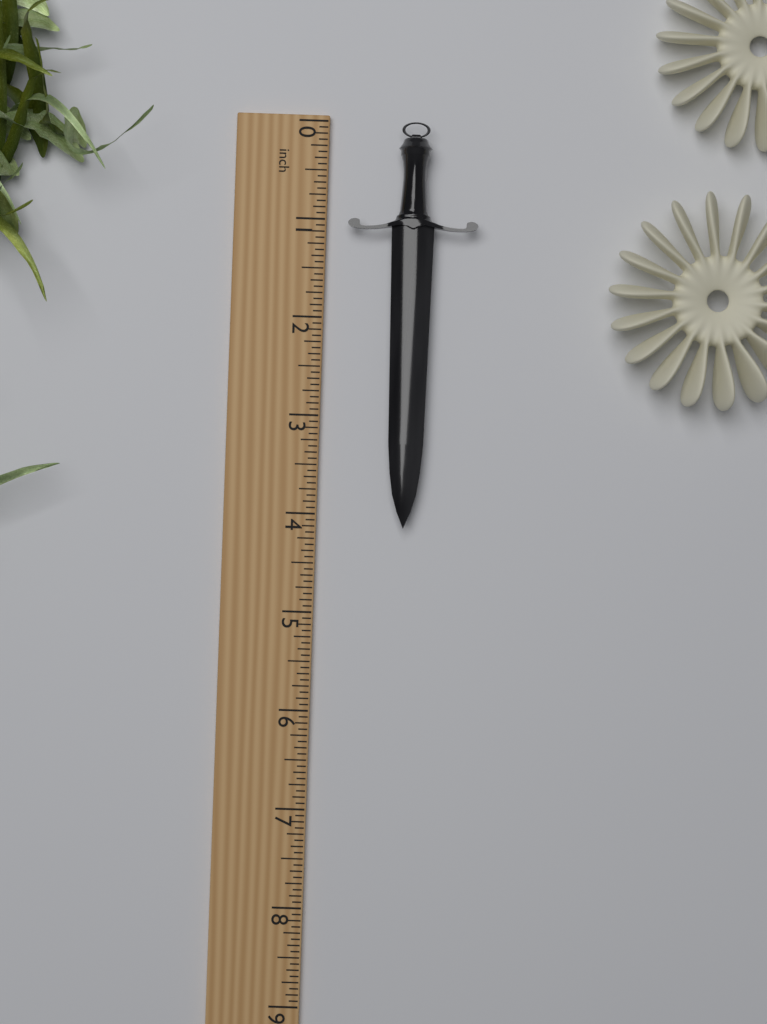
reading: 4.1250 inch
